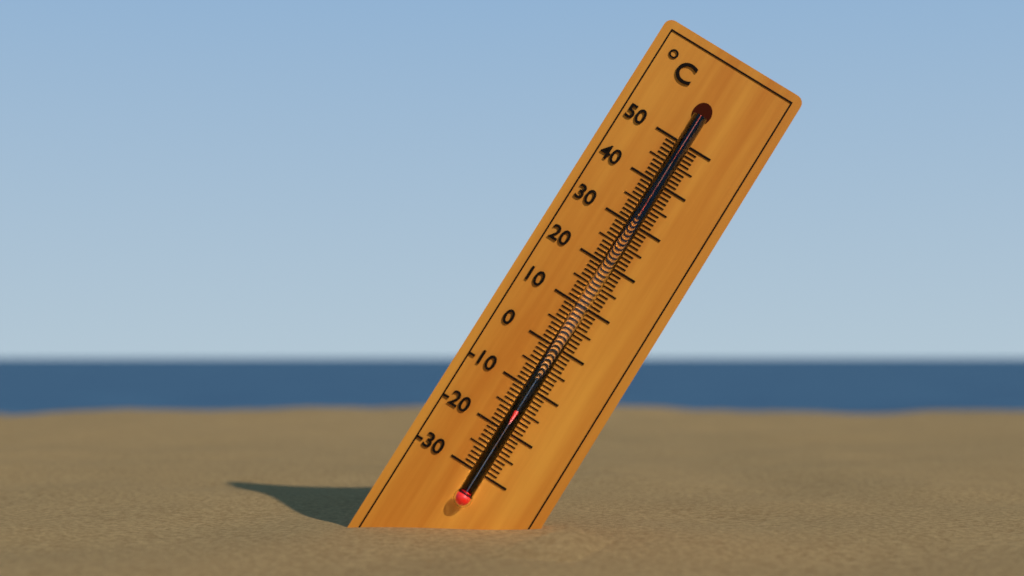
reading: -15 °C
